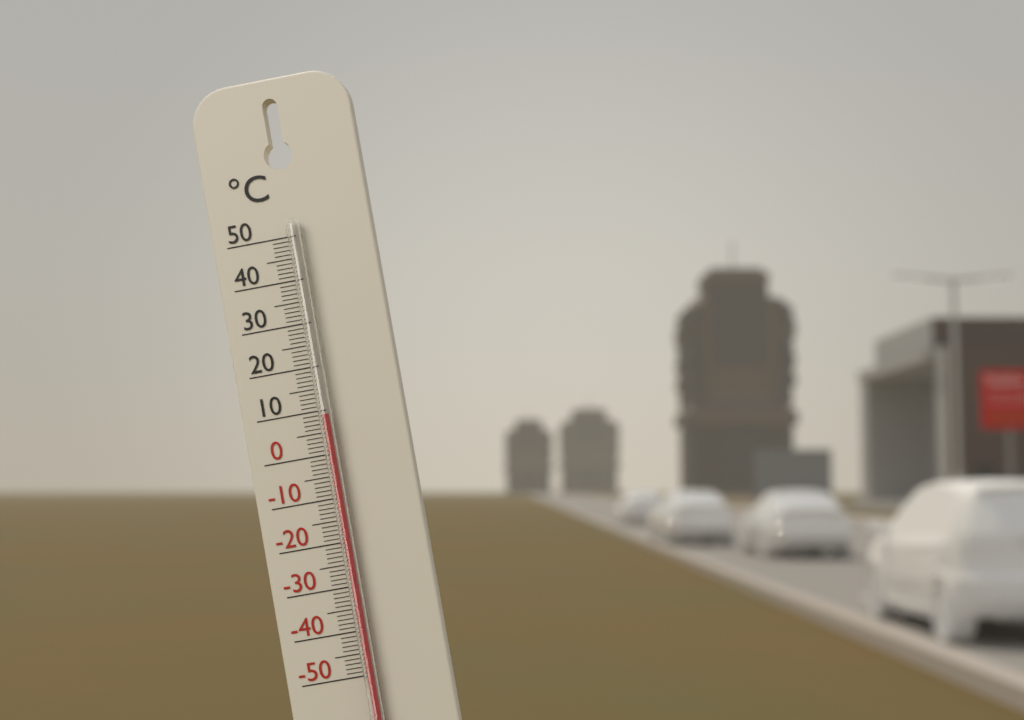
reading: 9 °C
